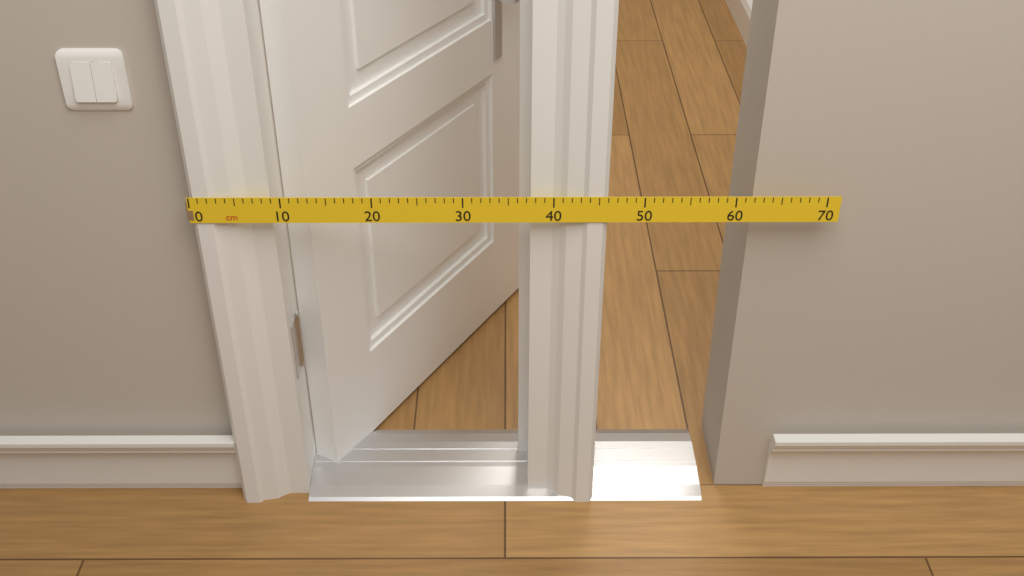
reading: 46 cm
